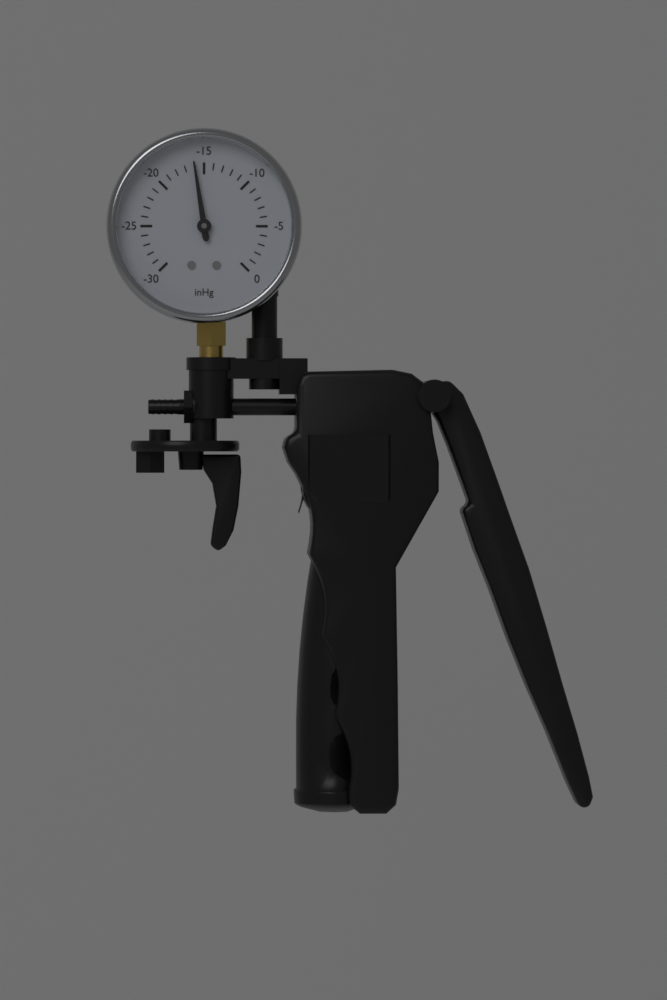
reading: -16 inHg
